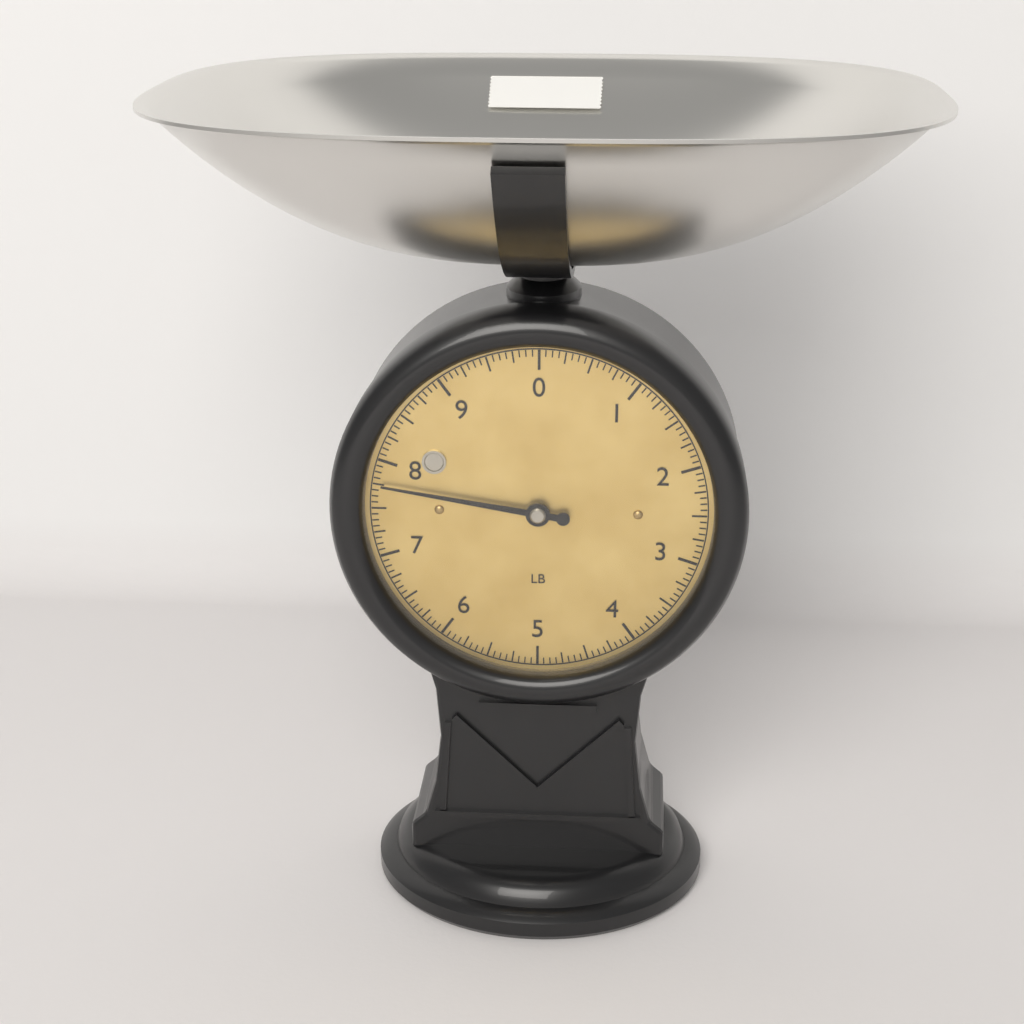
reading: 7.7500 lb
